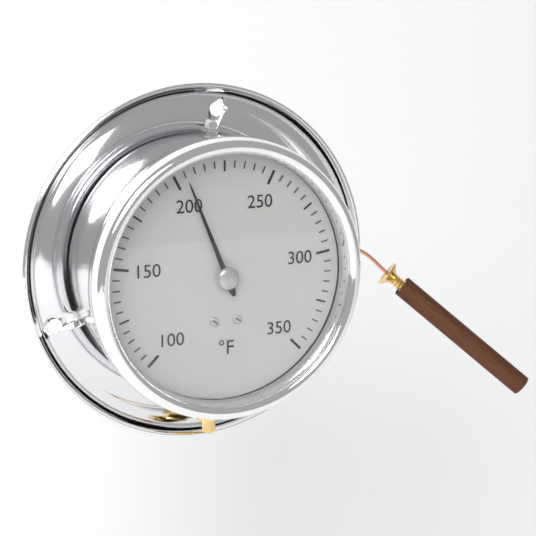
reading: 205 °F
